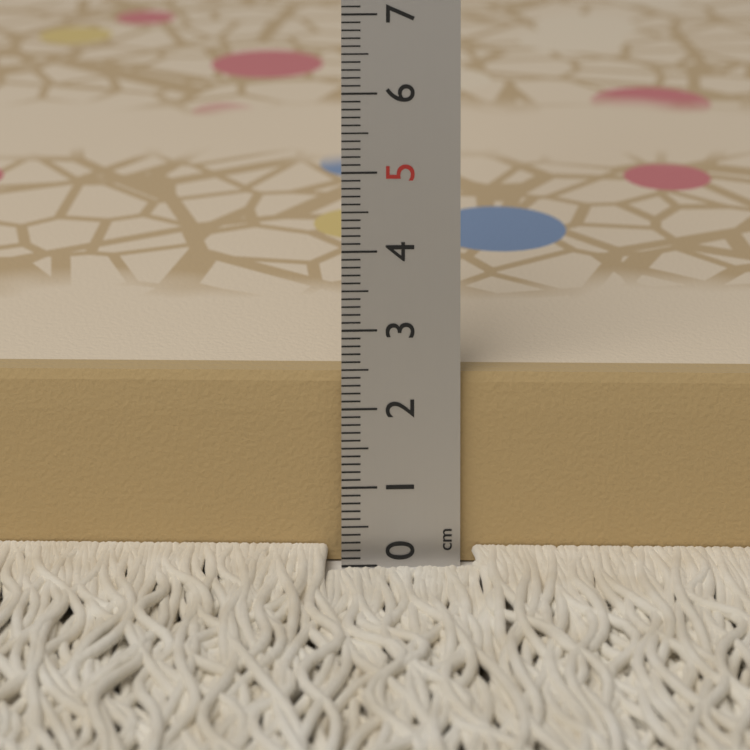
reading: 2.4 cm
